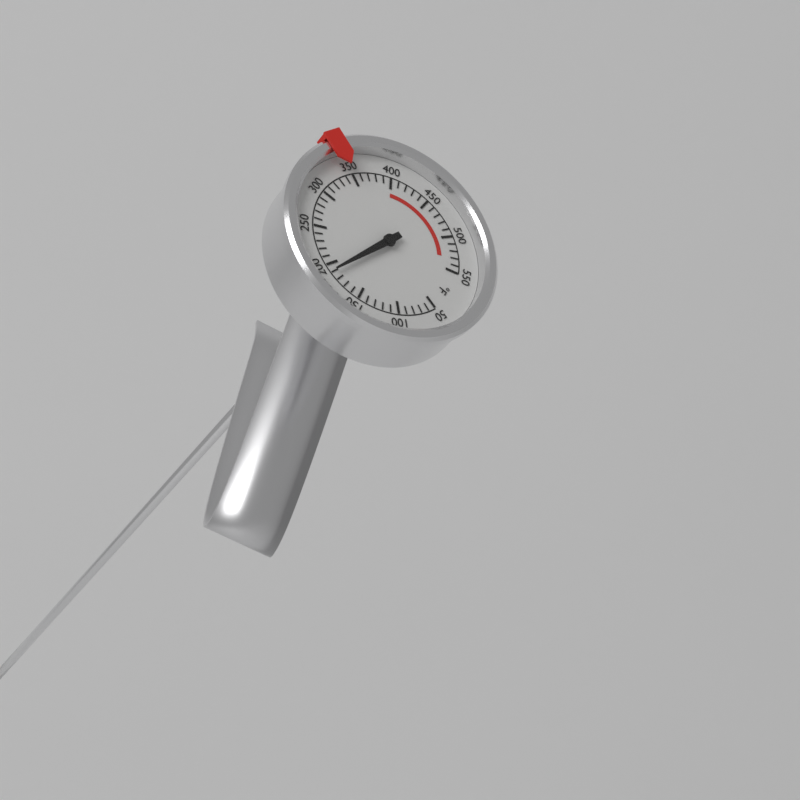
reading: 190 °F
